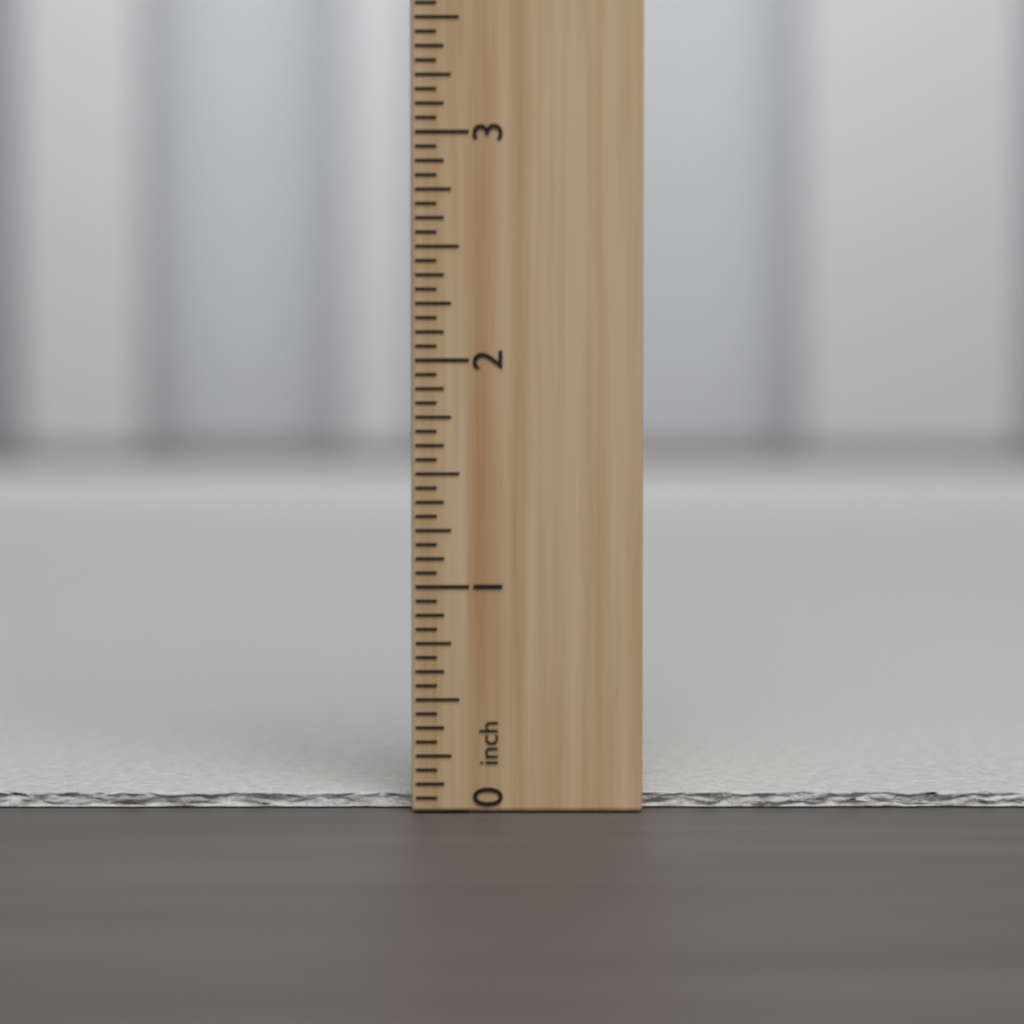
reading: 0.0625 inch
